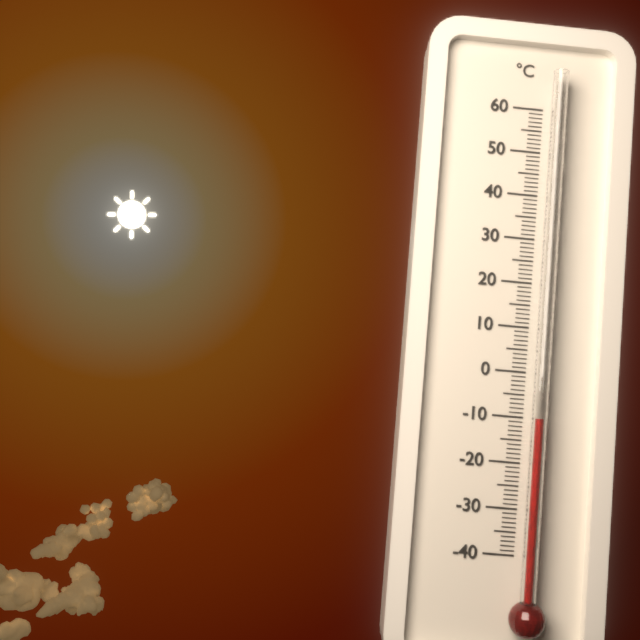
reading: -10 °C
